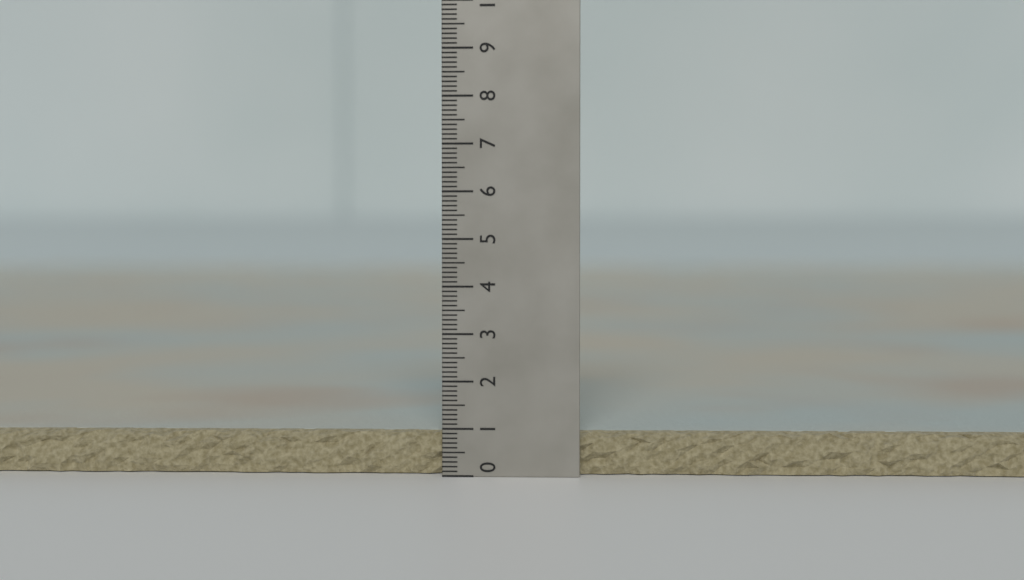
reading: 0.9 (no unit)
